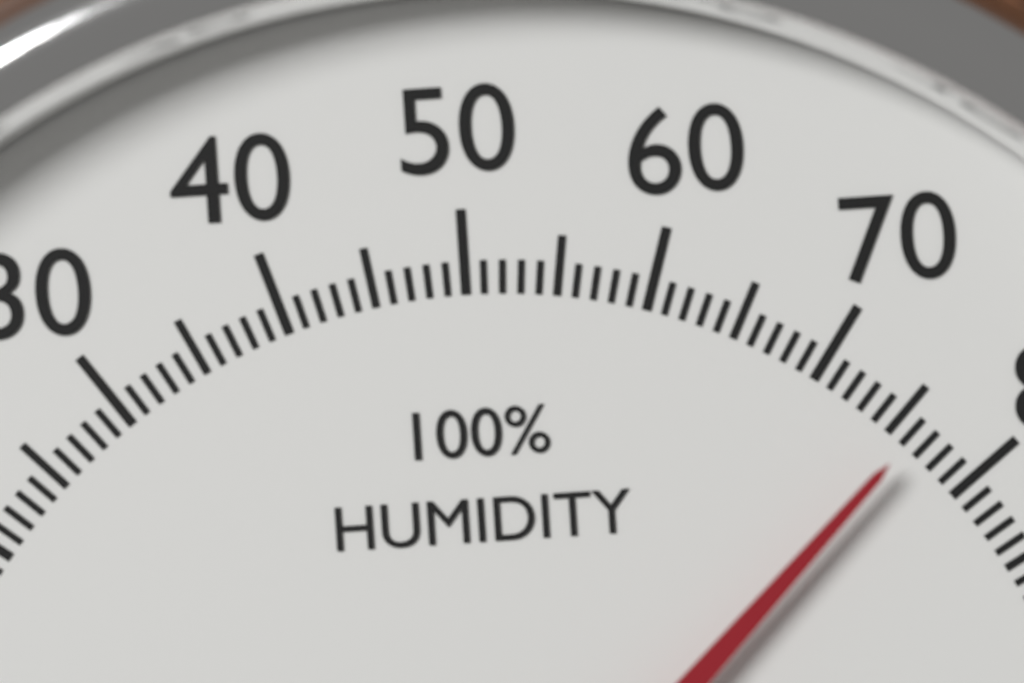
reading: 76 %
